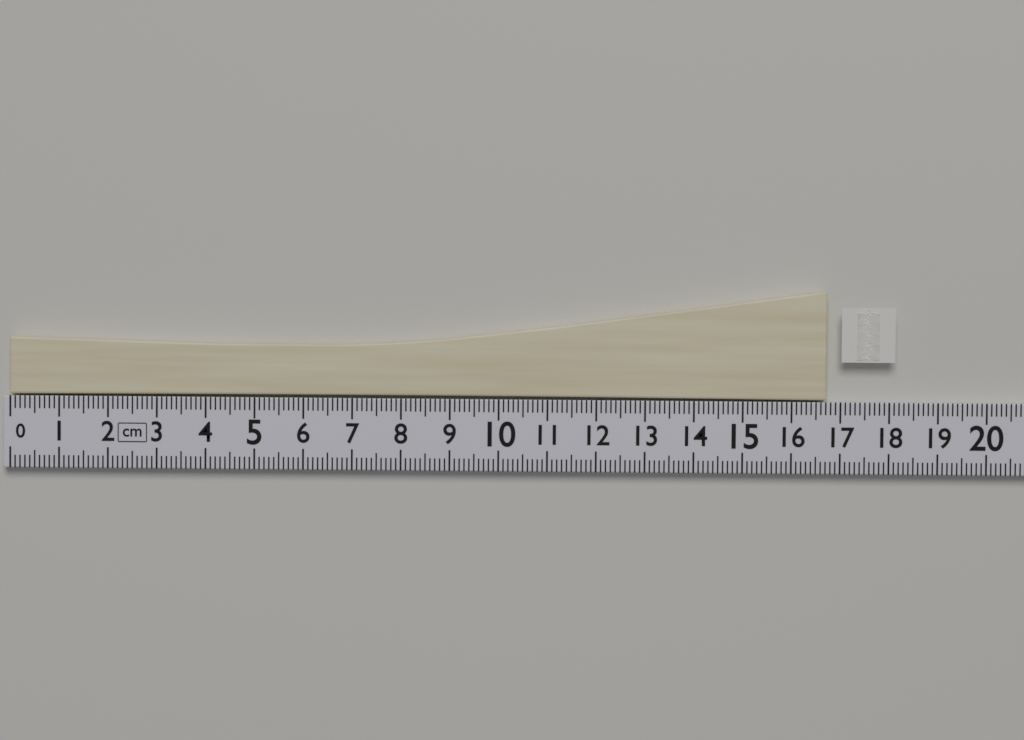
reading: 16.7 cm
